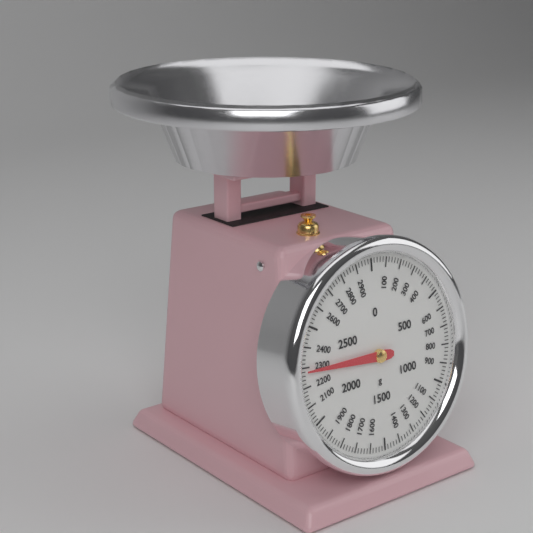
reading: 2280 g
